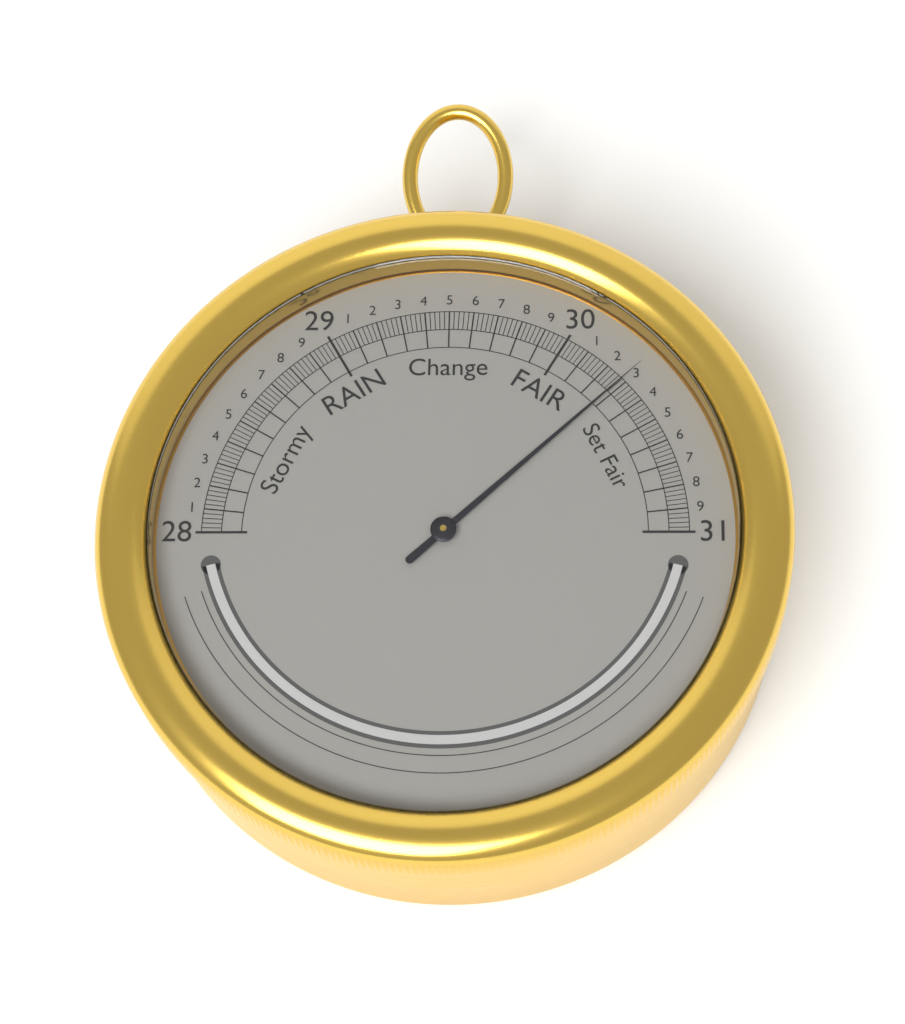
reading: 30.28 inHg
